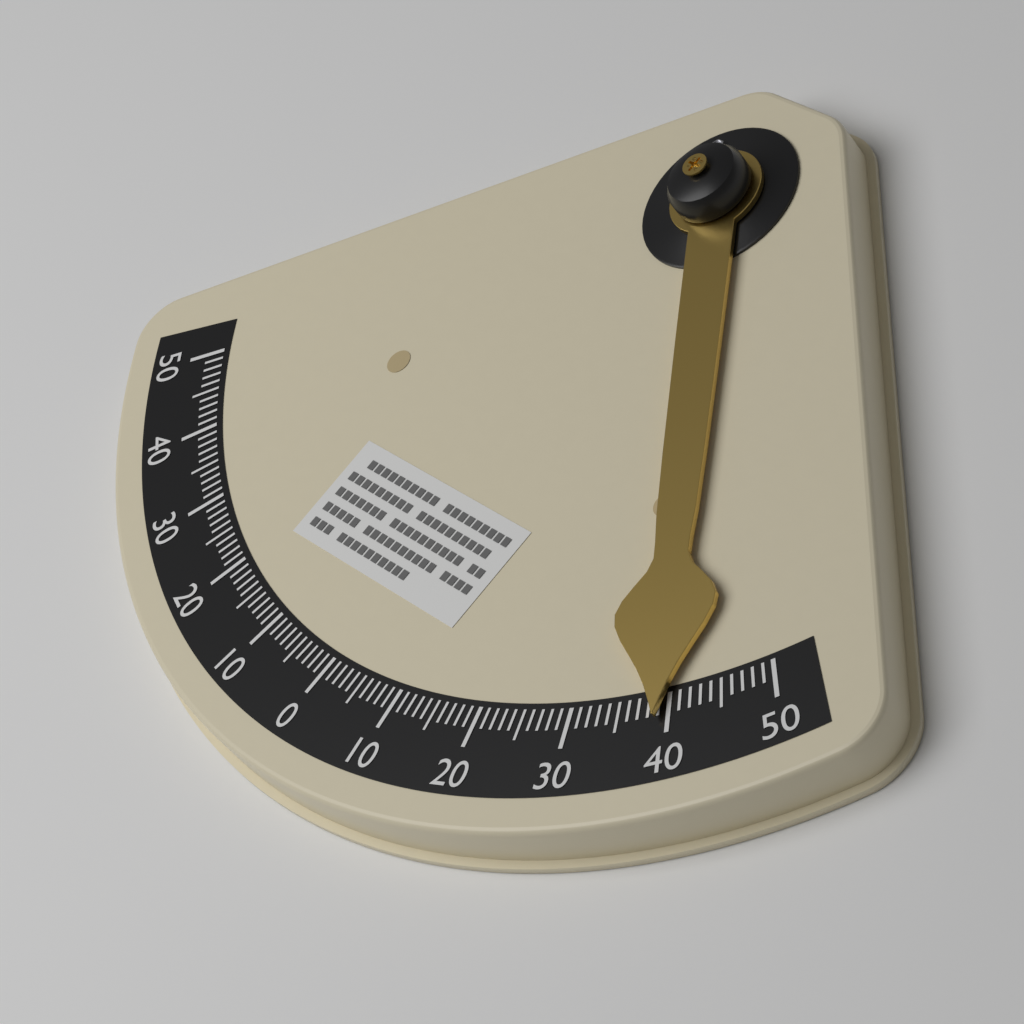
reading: 39 °
